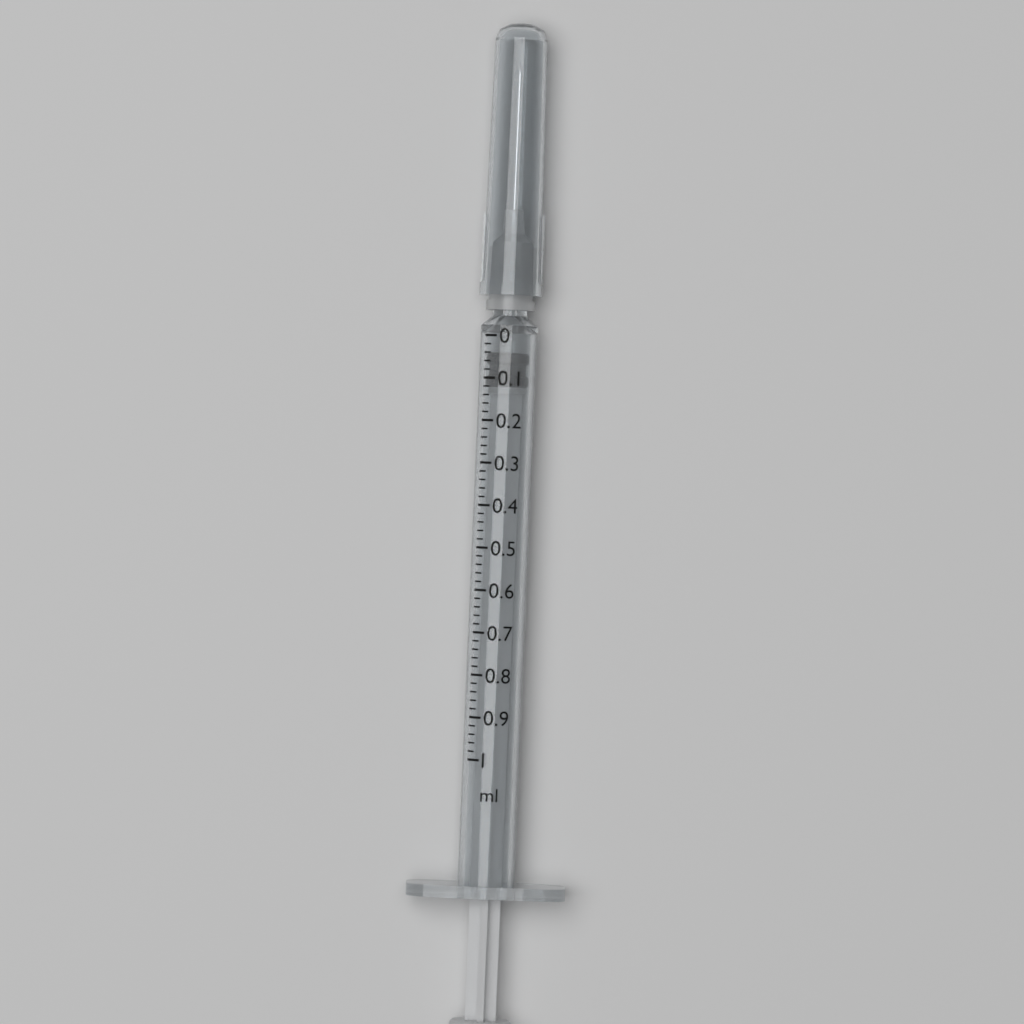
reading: 0.04 ml
